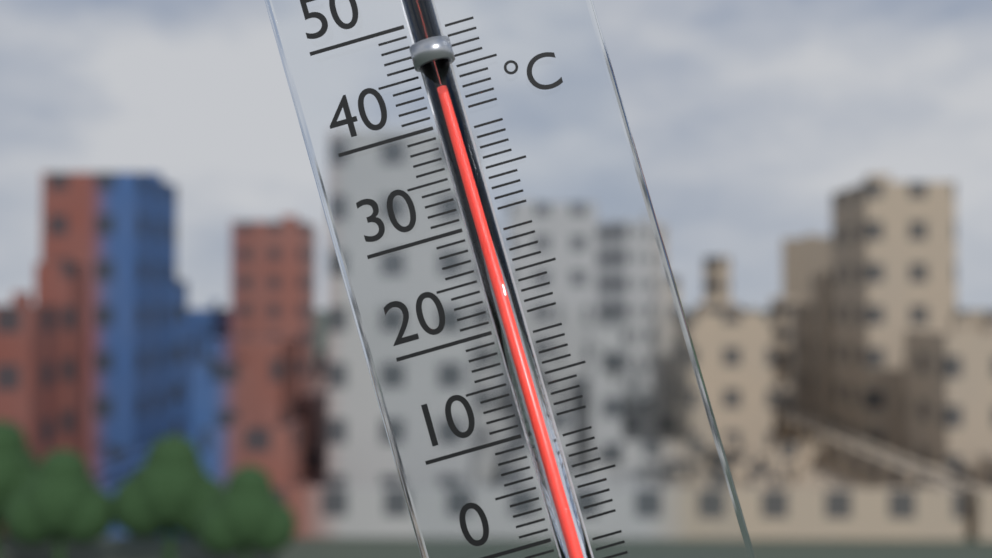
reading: 42 °C
